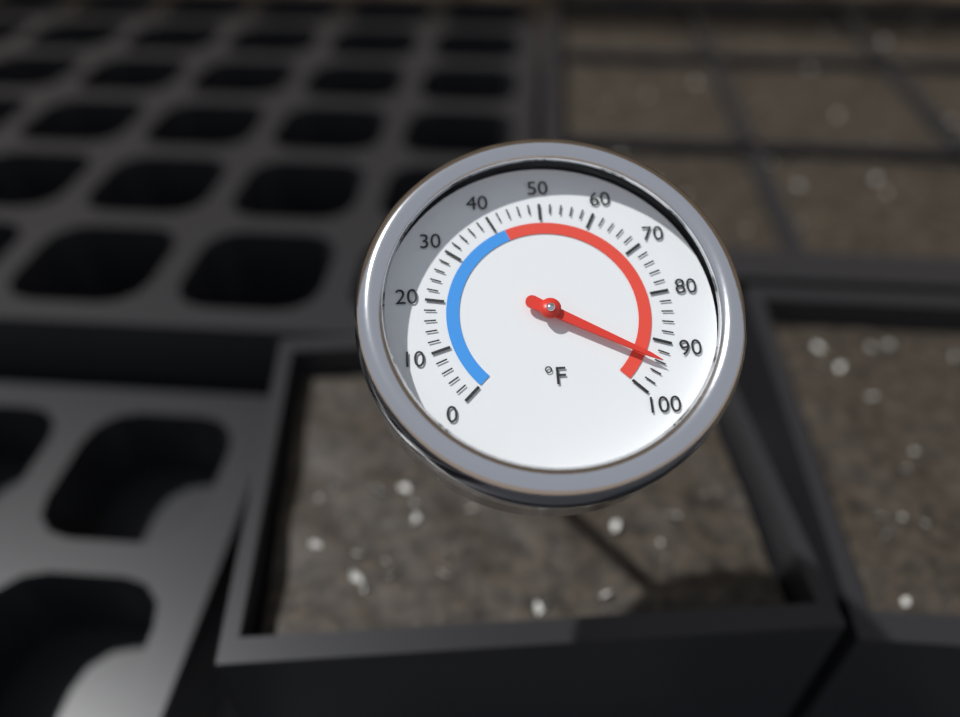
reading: 94 °F
